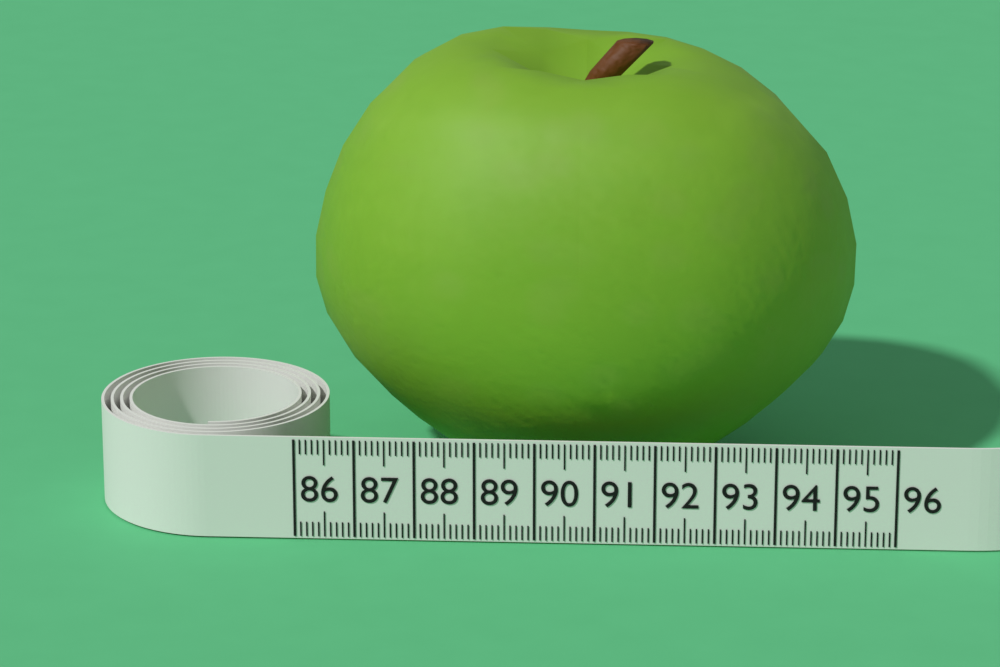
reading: 95.4 (no unit)
